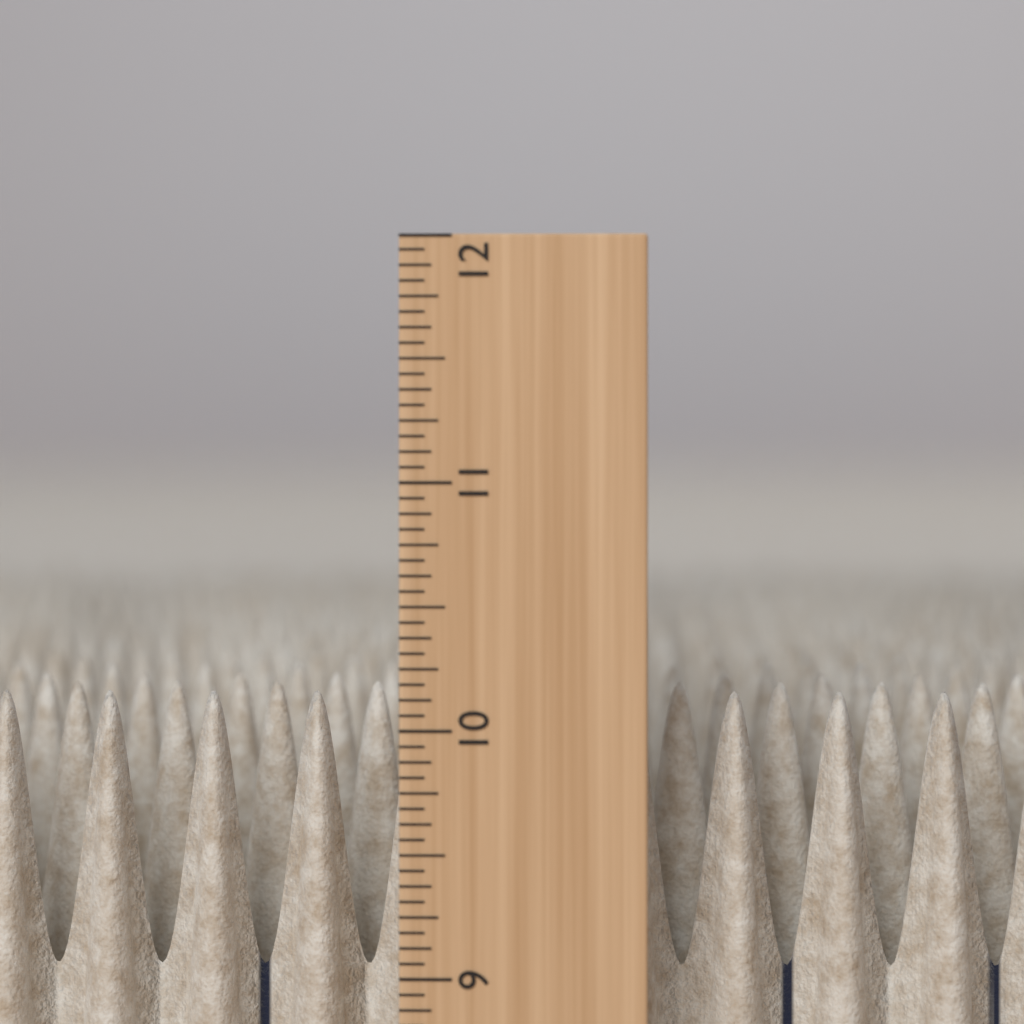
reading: 10.1250 in
